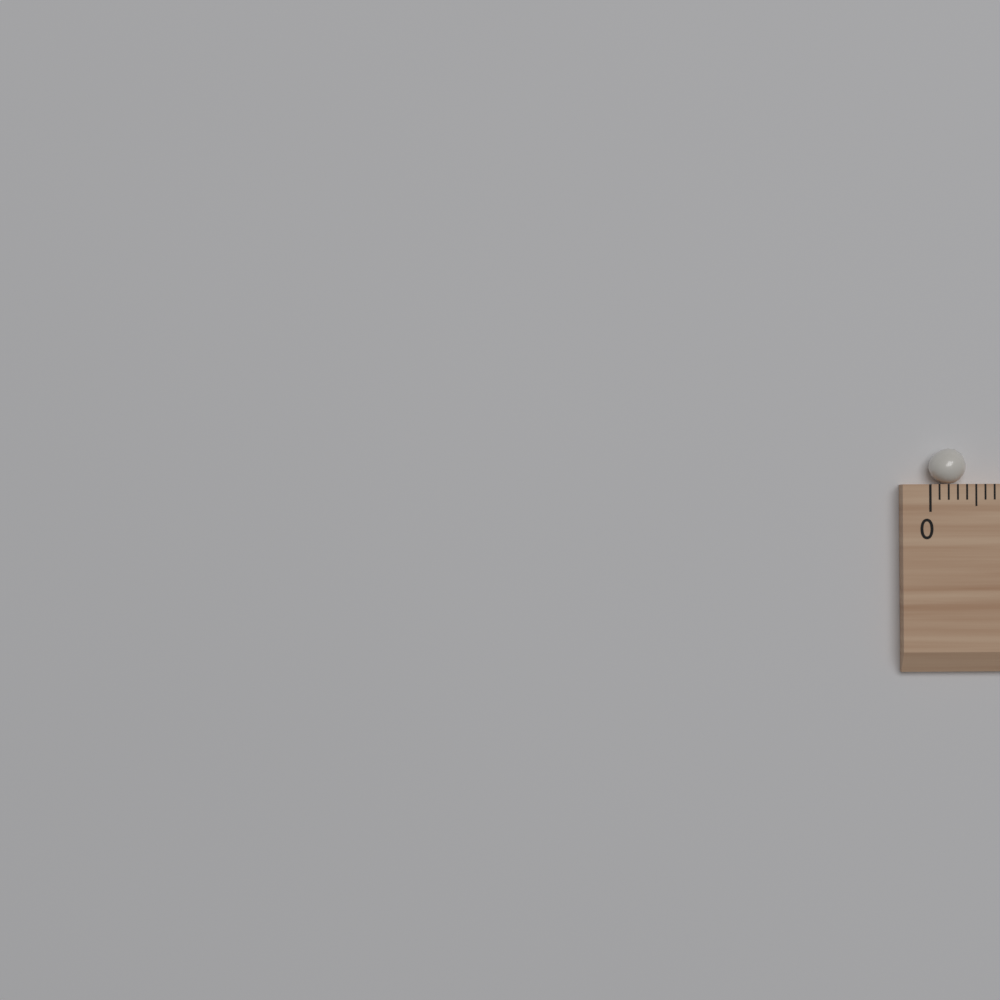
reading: 0.4 (no unit)
